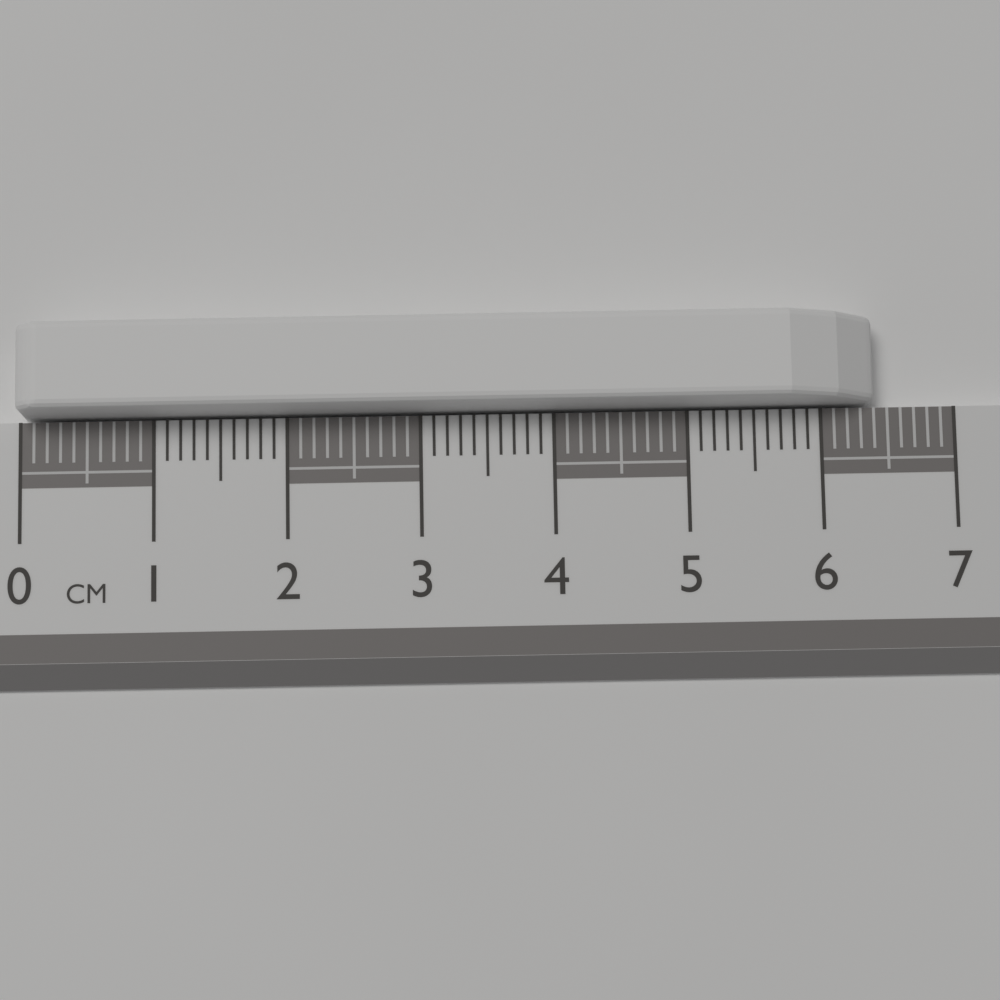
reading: 6.4 cm
